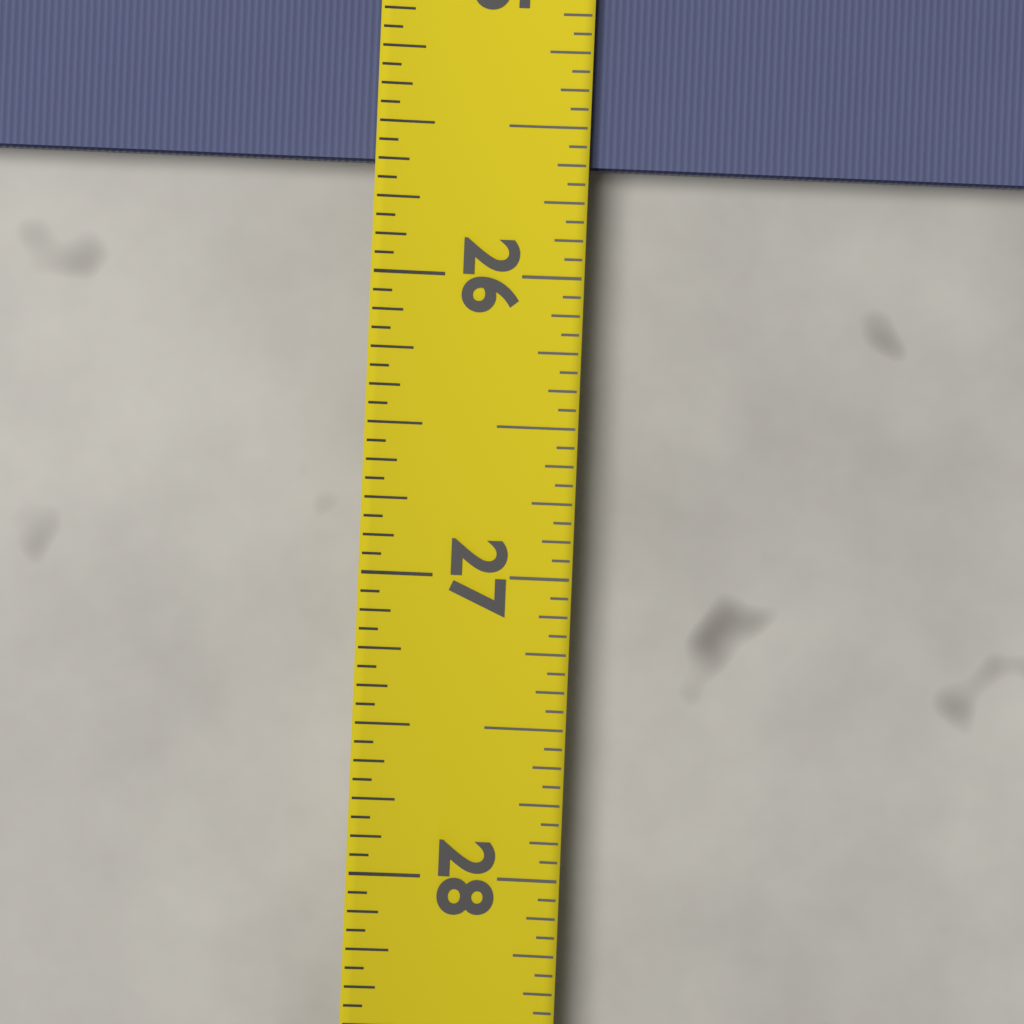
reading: 25.6250 (no unit)
